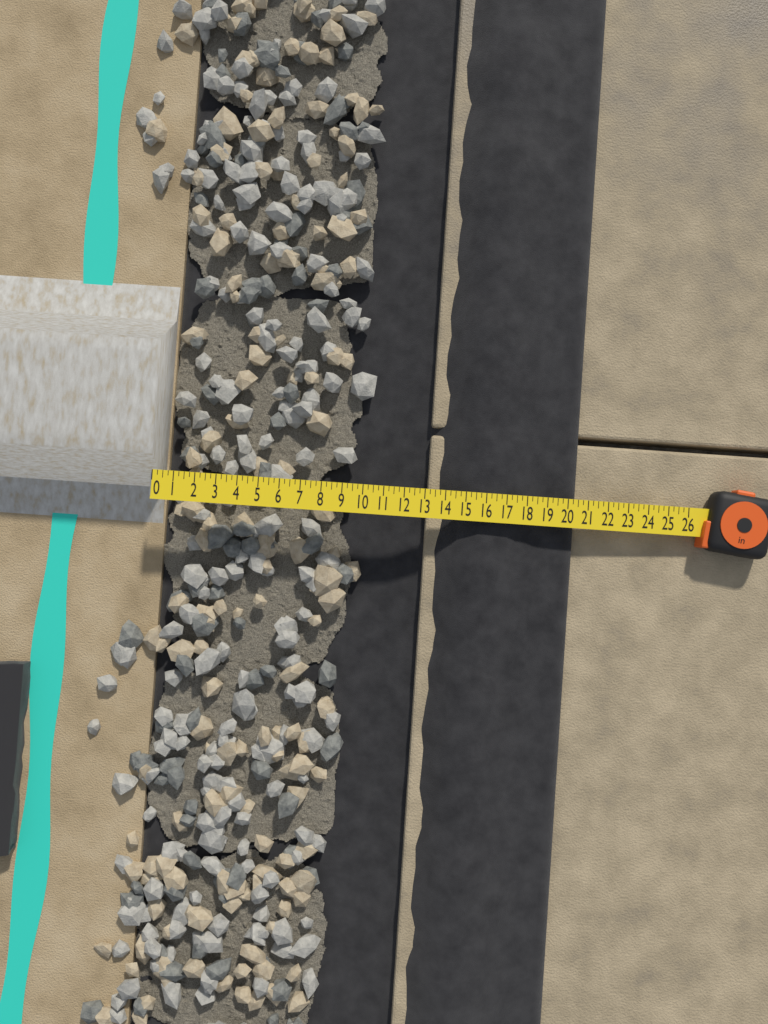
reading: 20.50 in
